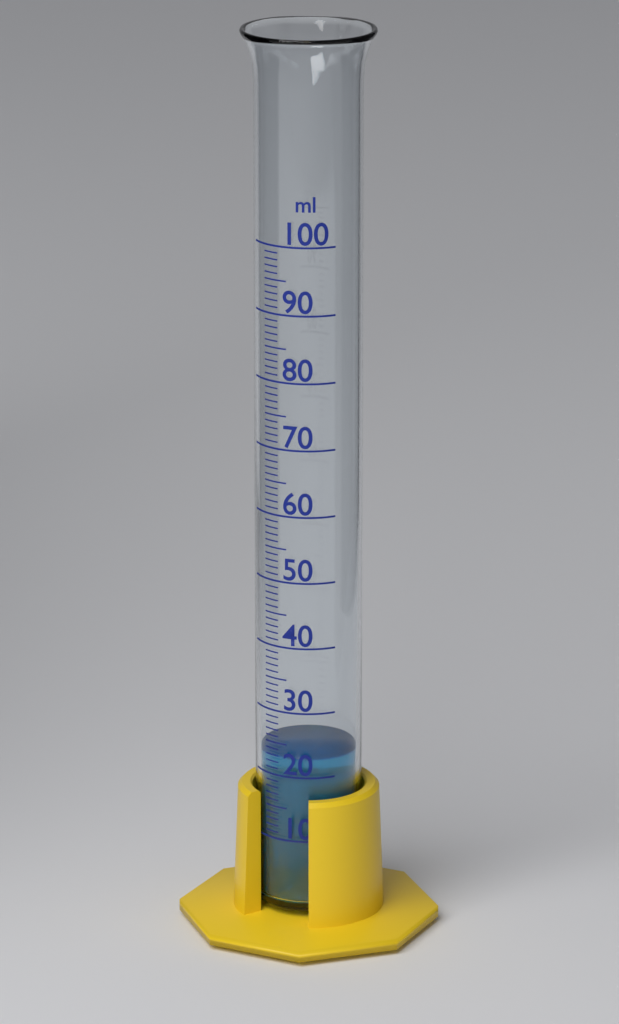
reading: 23 ml
